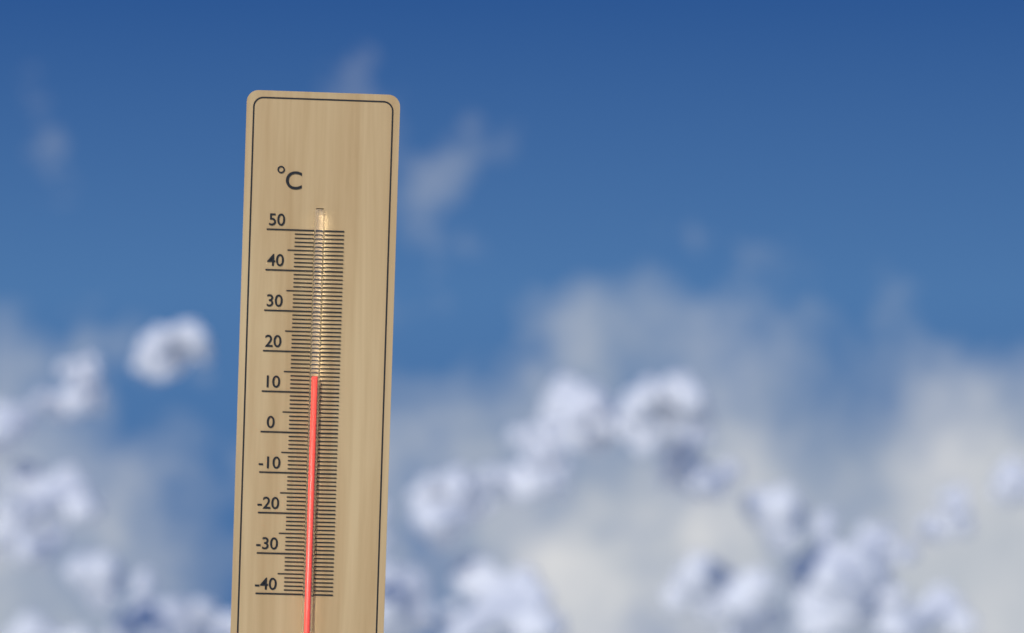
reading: 14 °C
